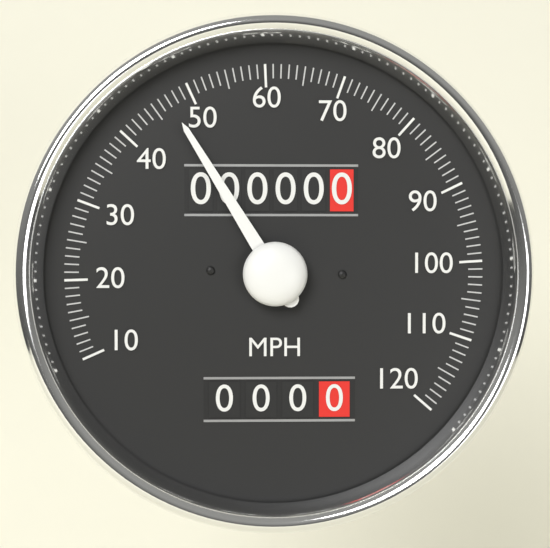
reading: 47 MPH
